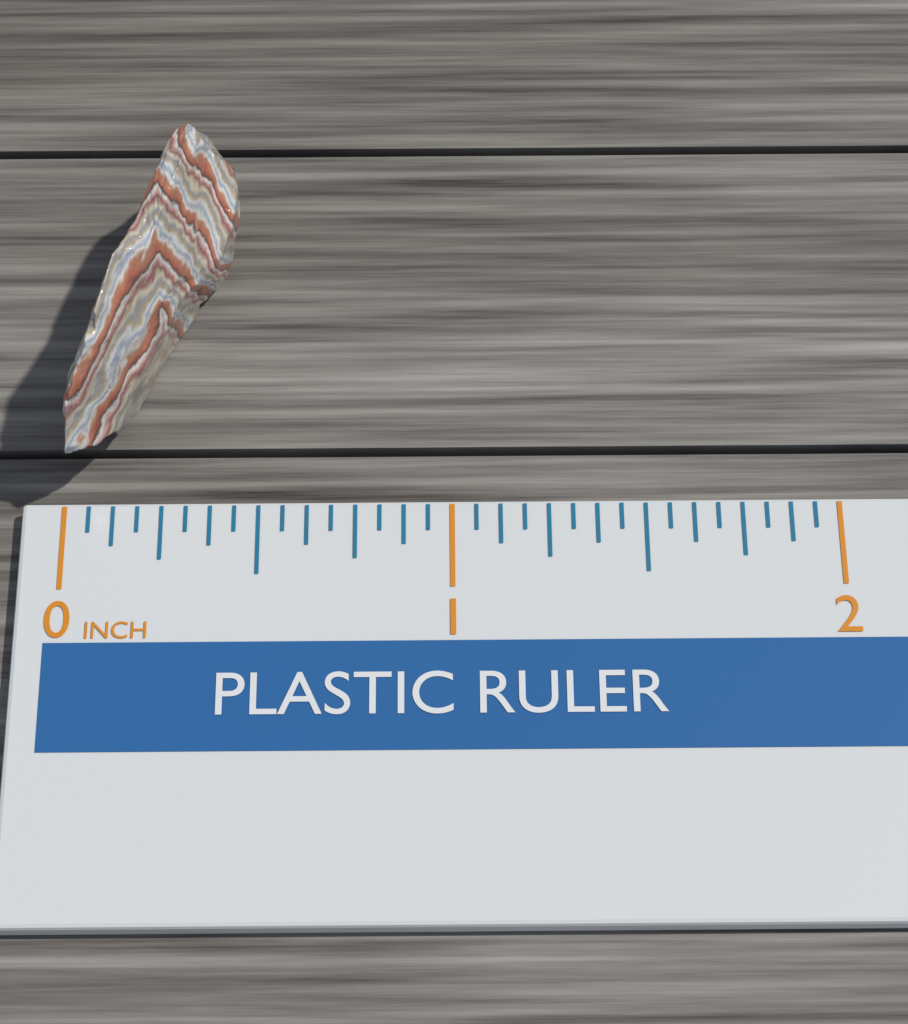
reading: 0.4375 inch
